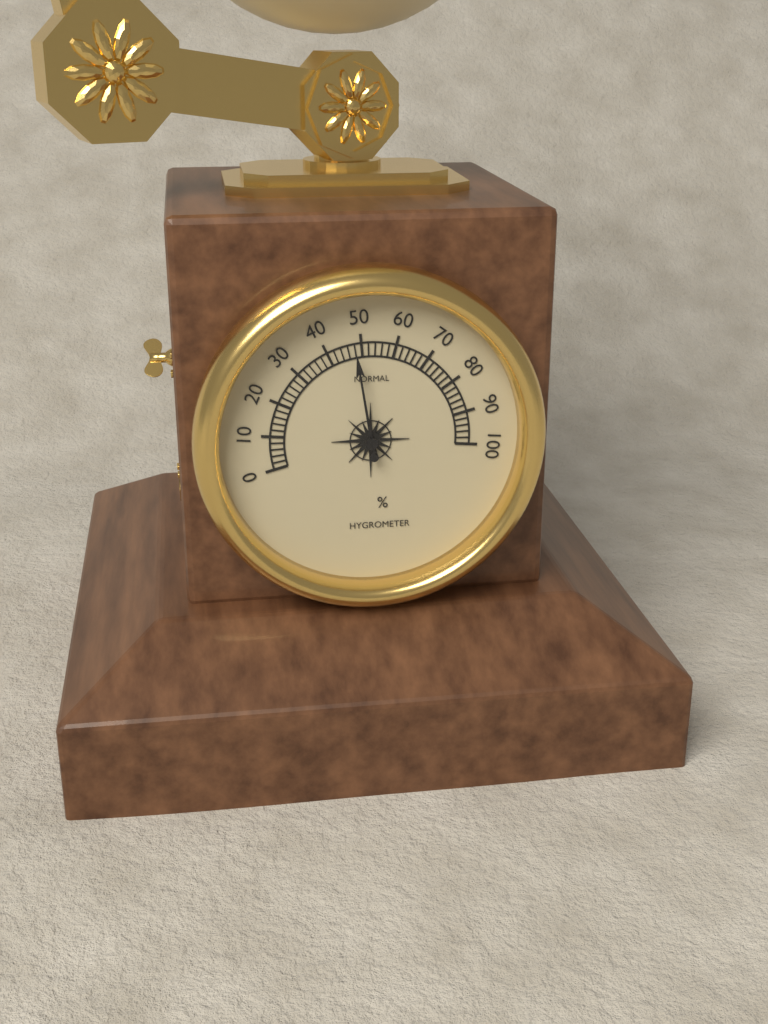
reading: 48 %
